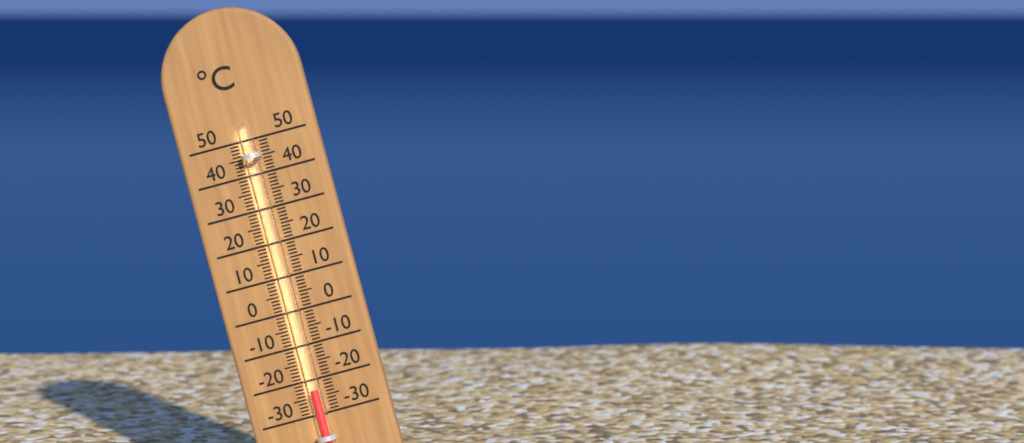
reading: -23 °C
